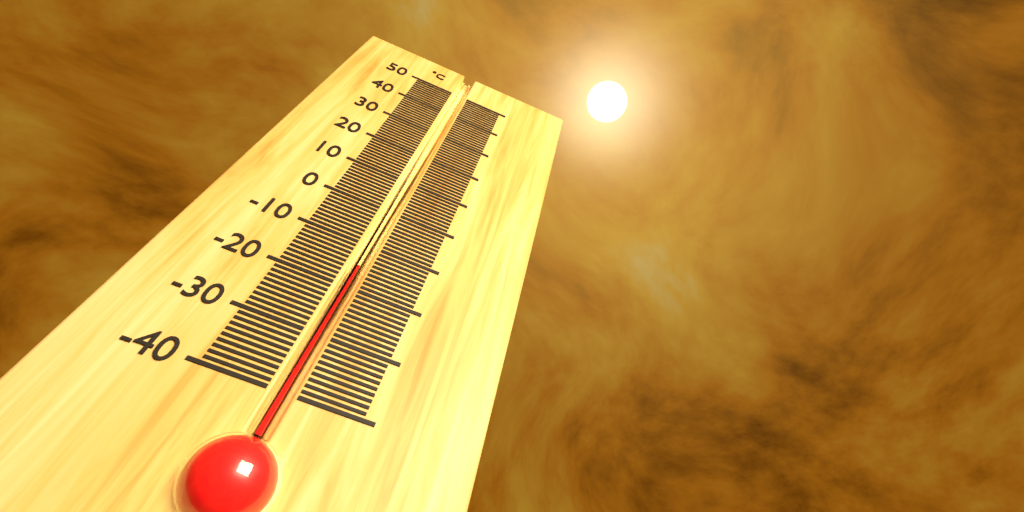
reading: -15 °C
